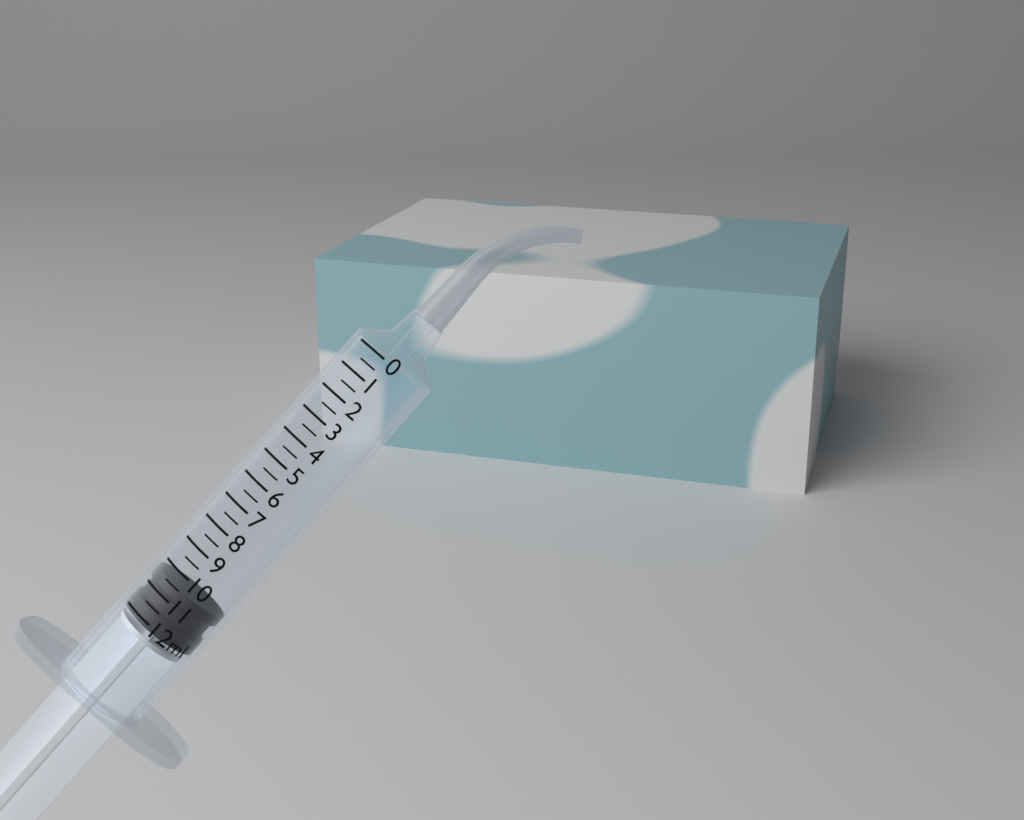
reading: 10.5 ml
